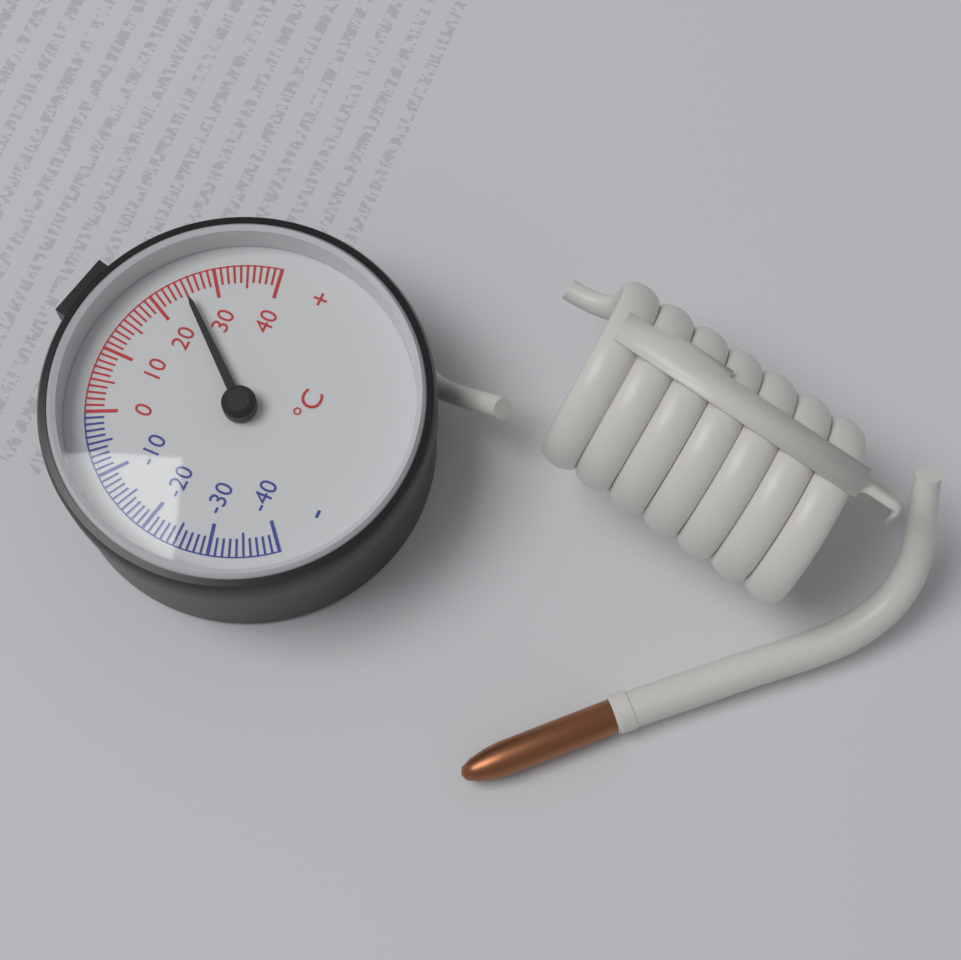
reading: 25 °C
